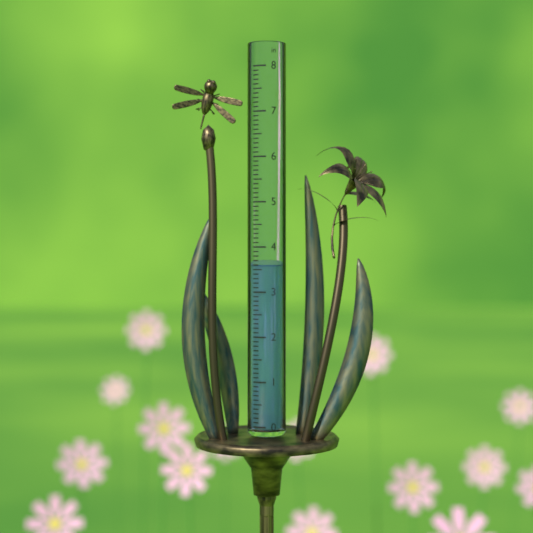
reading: 3.6 in
